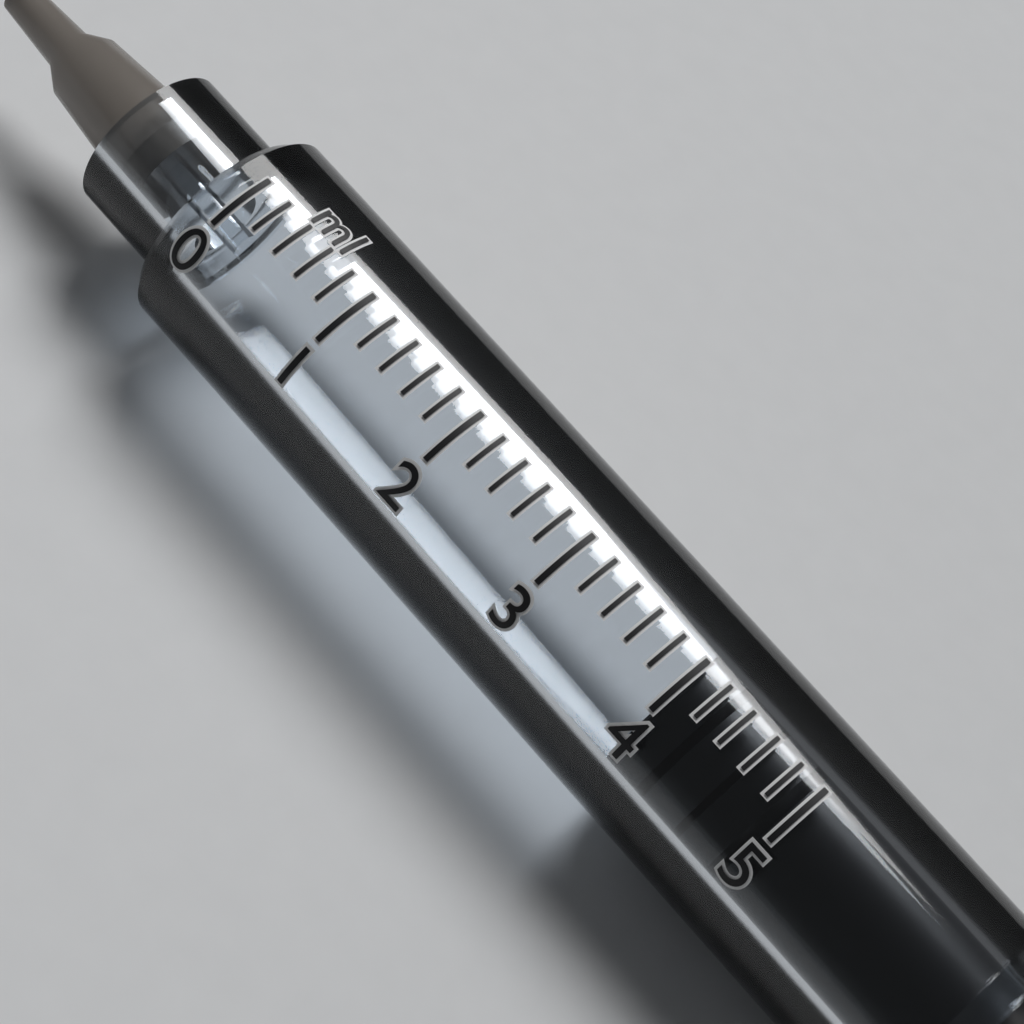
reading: 4.0 ml
